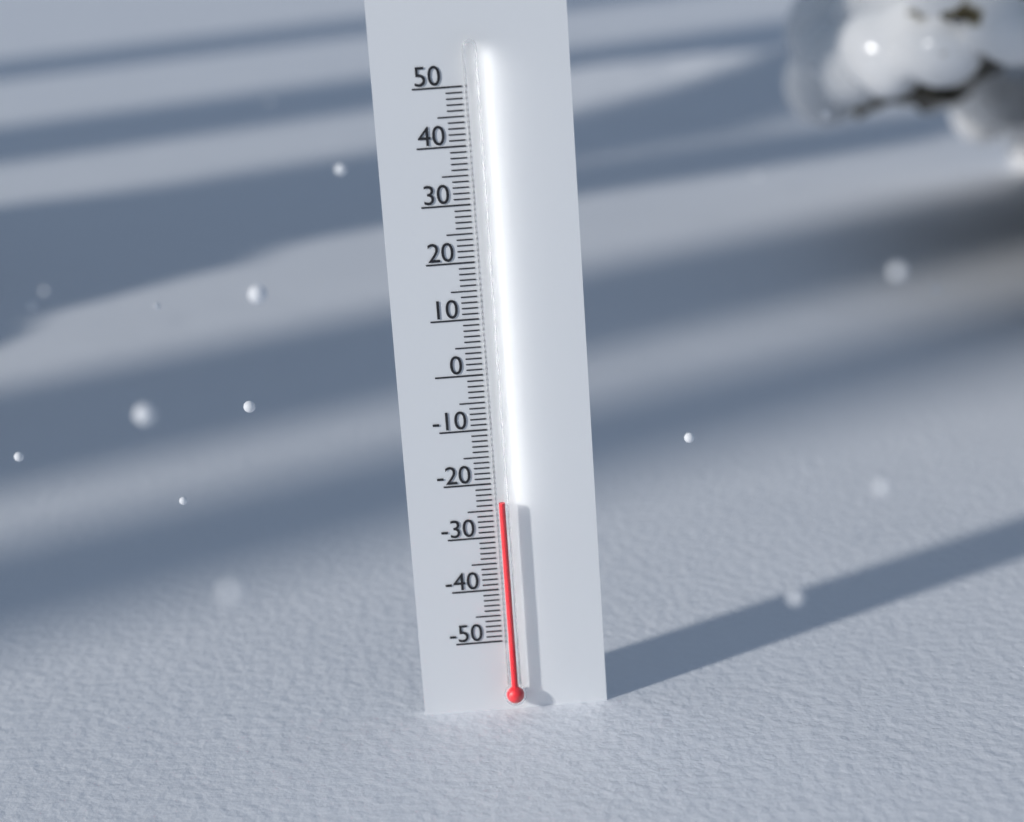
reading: -23 (no unit)
